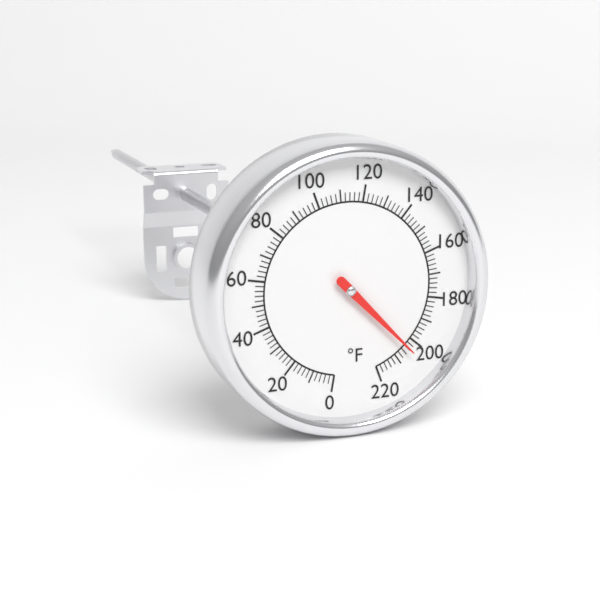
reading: 204 °F
